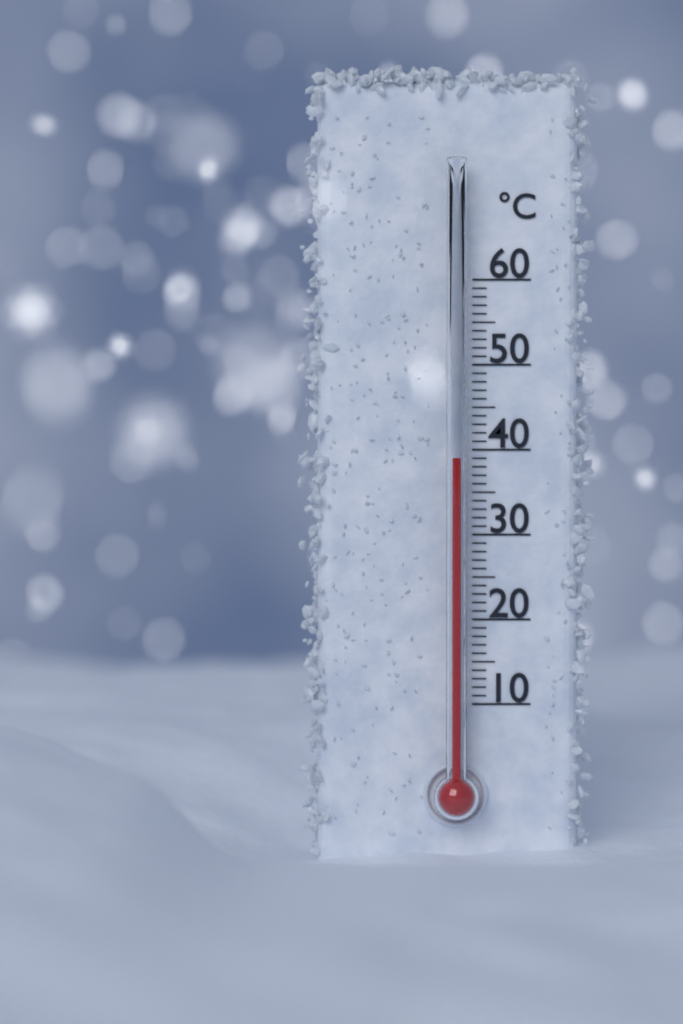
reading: 39 °C
